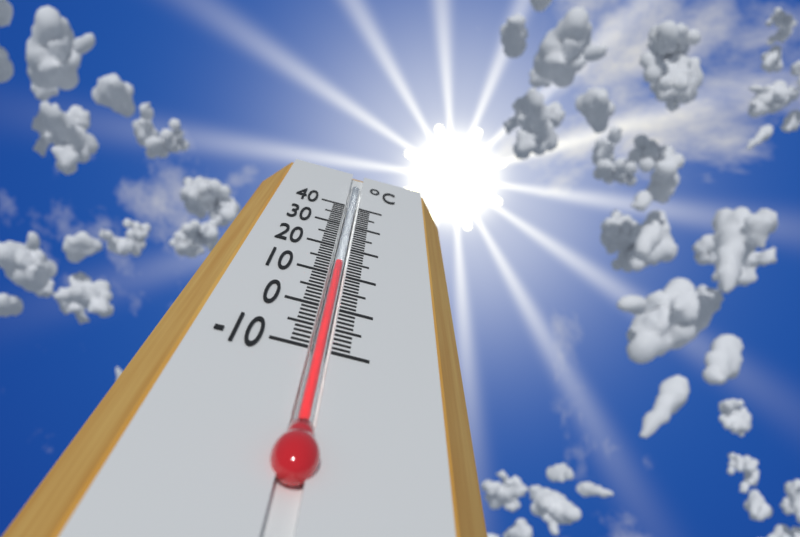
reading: 14 °C
